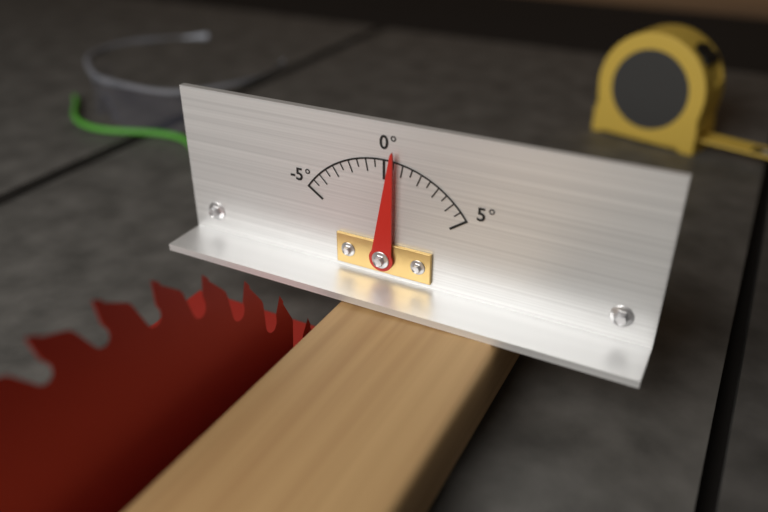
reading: 0.5 °
